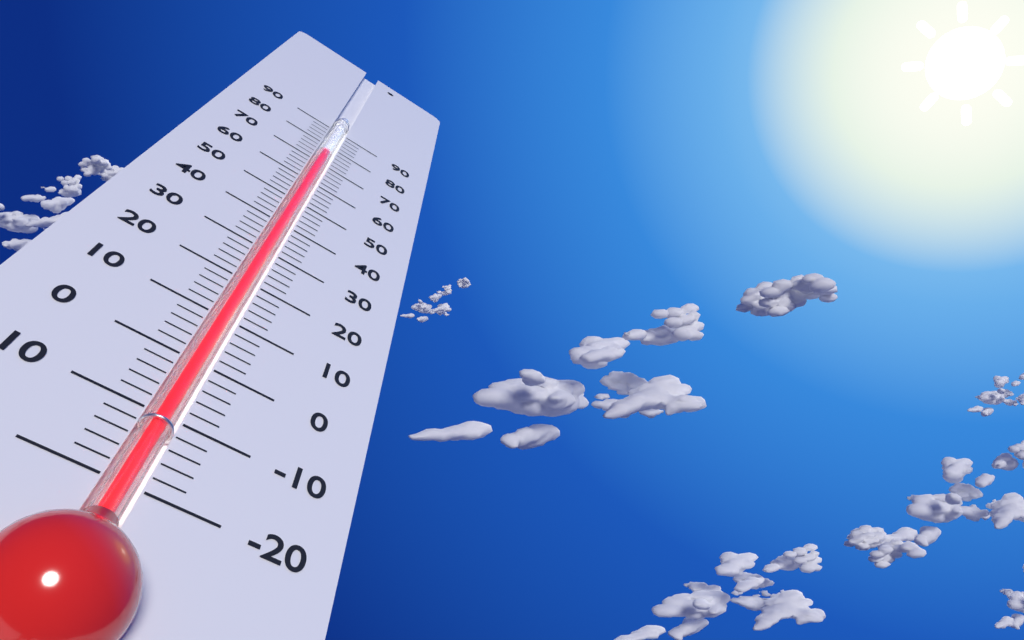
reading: 76 (no unit)
